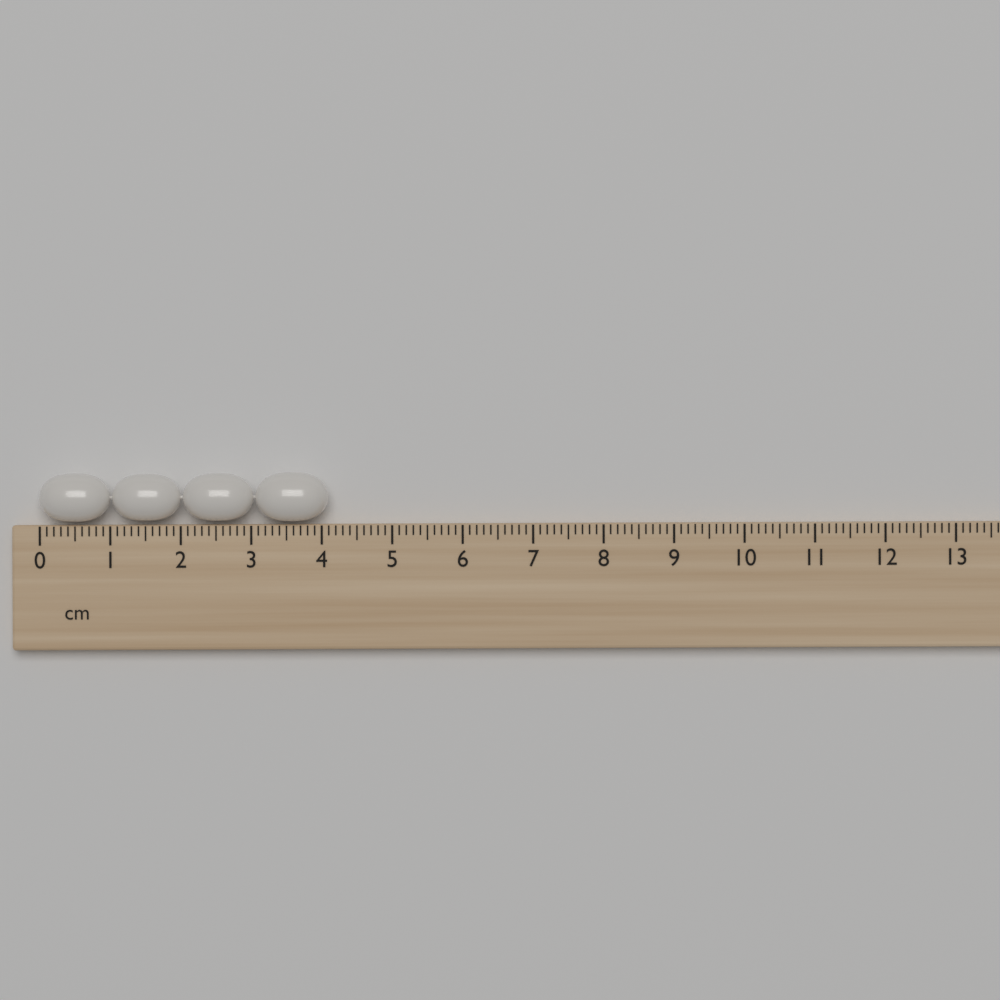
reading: 4.1 cm
